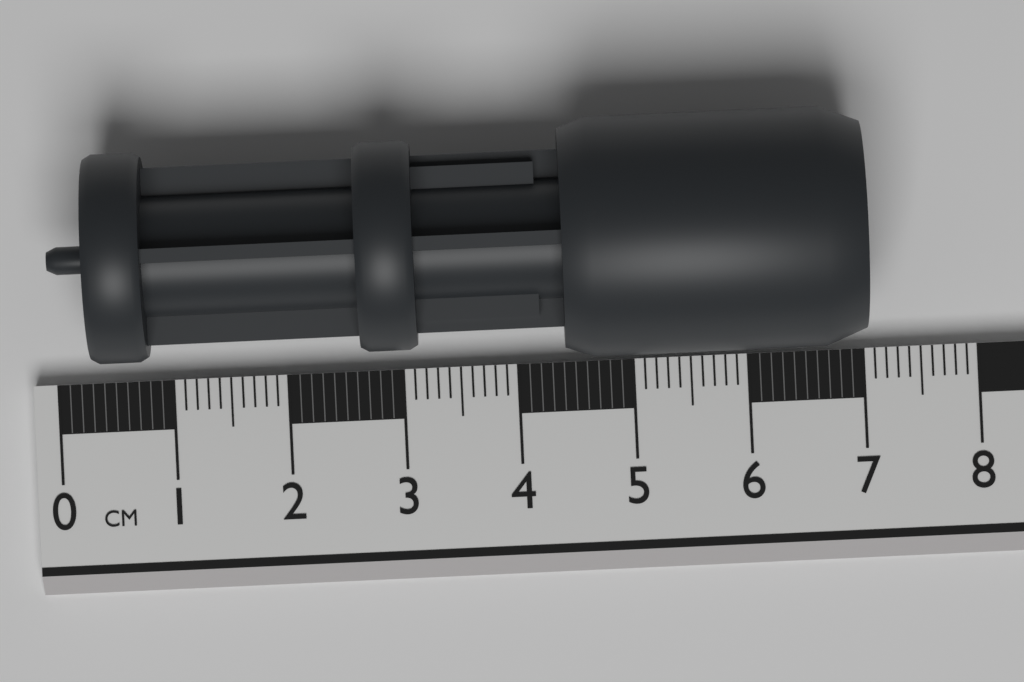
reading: 7.0 cm
